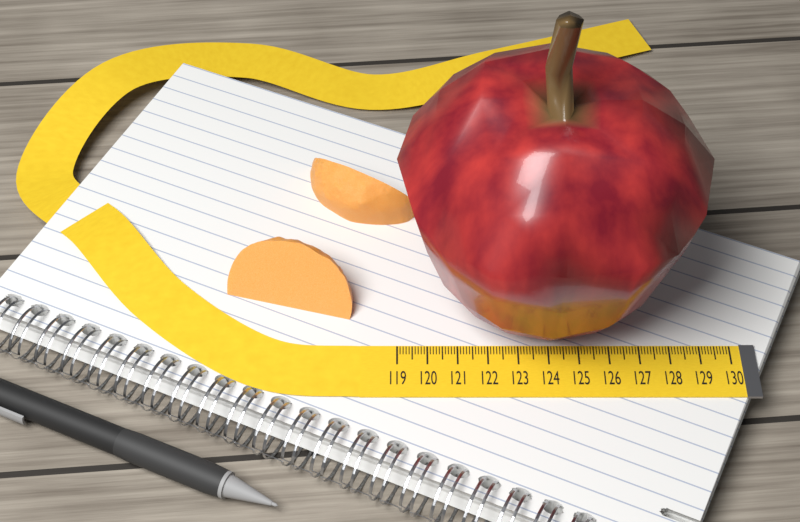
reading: 129.0 (no unit)
